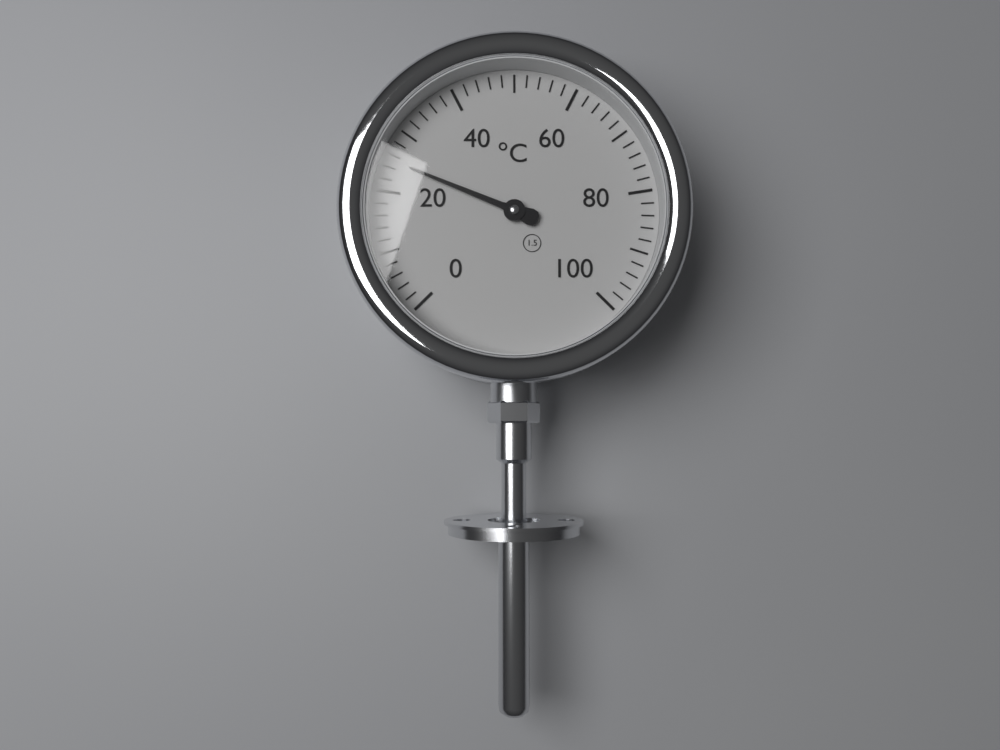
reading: 25 °C
